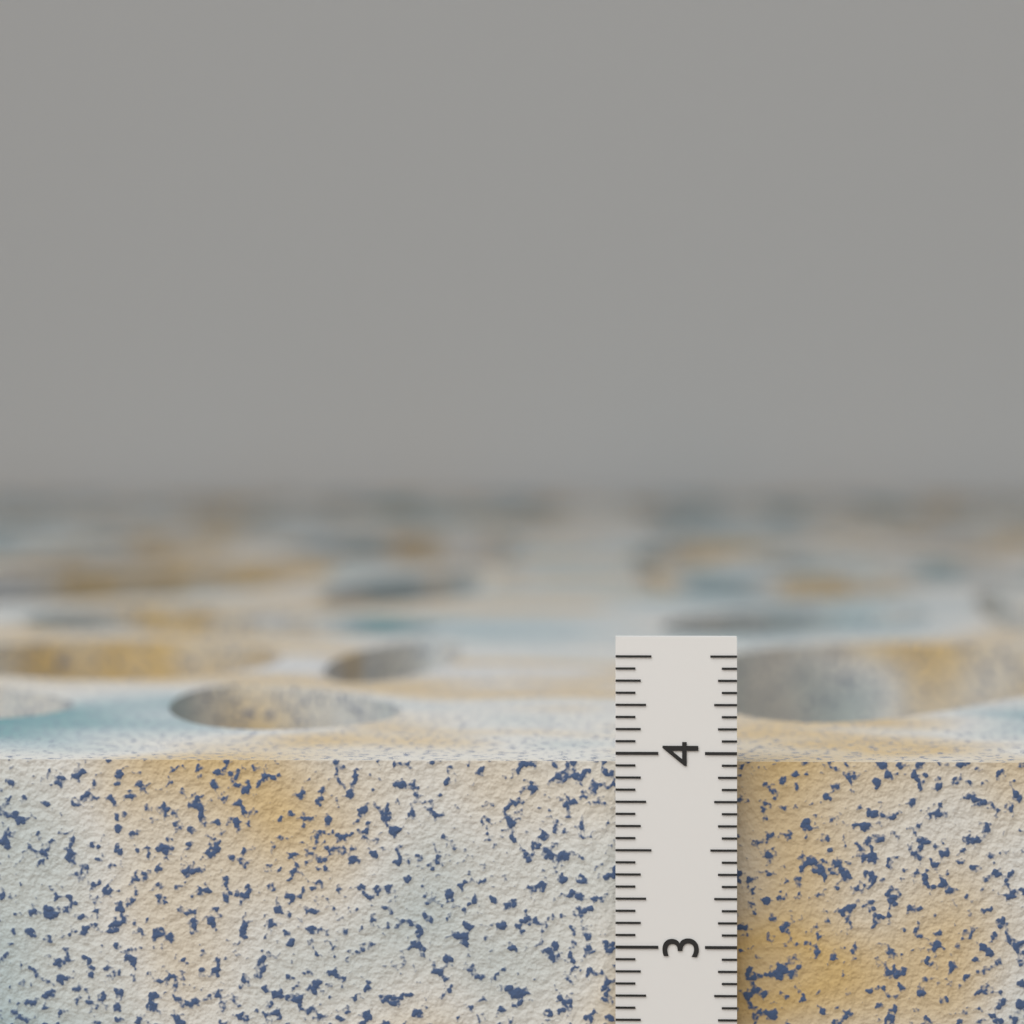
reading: 3.9375 in
